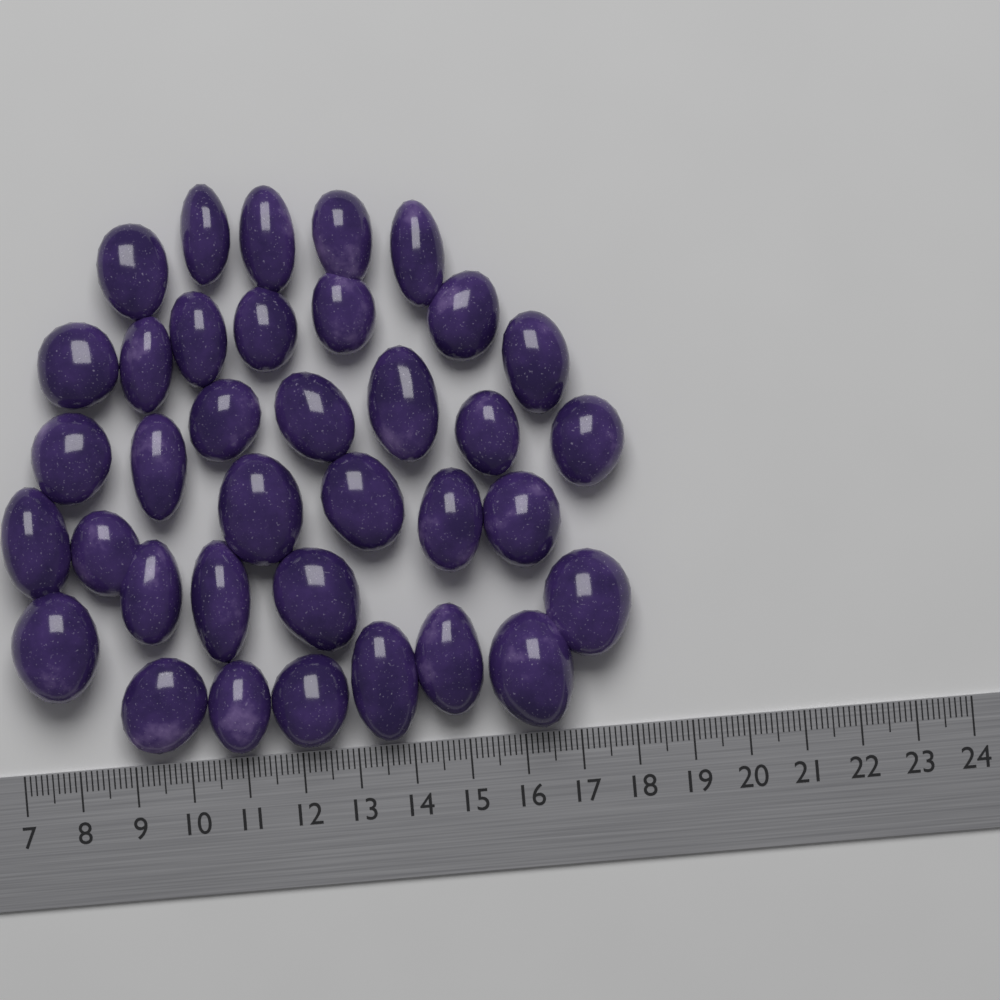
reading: 18.2 (no unit)
